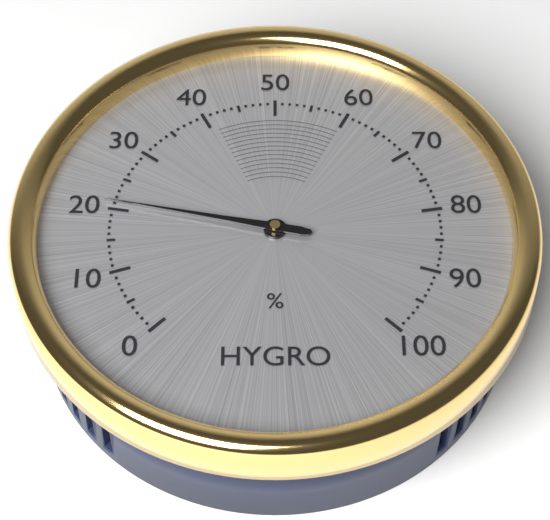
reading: 21 %
